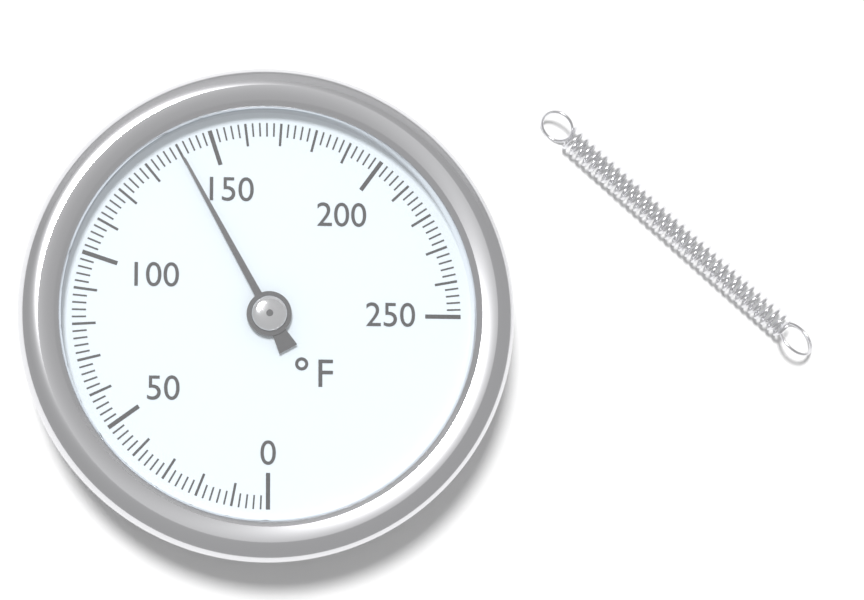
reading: 140 °F
